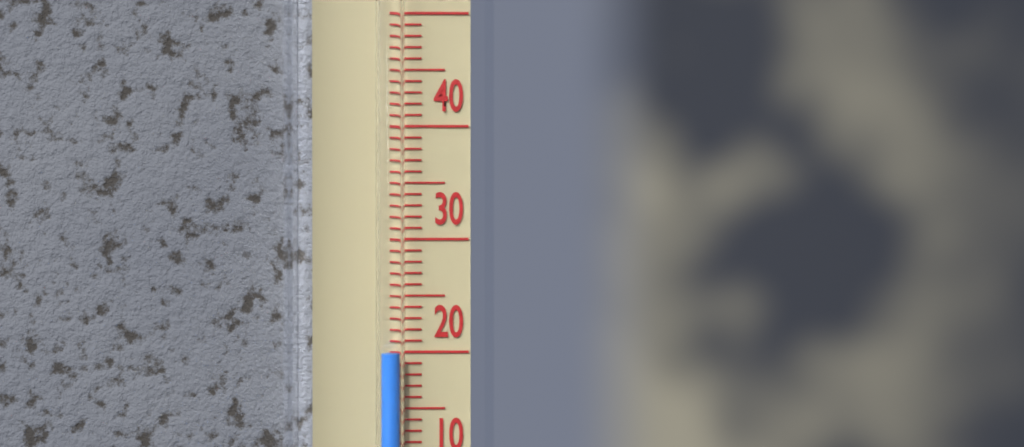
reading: 20 °C
